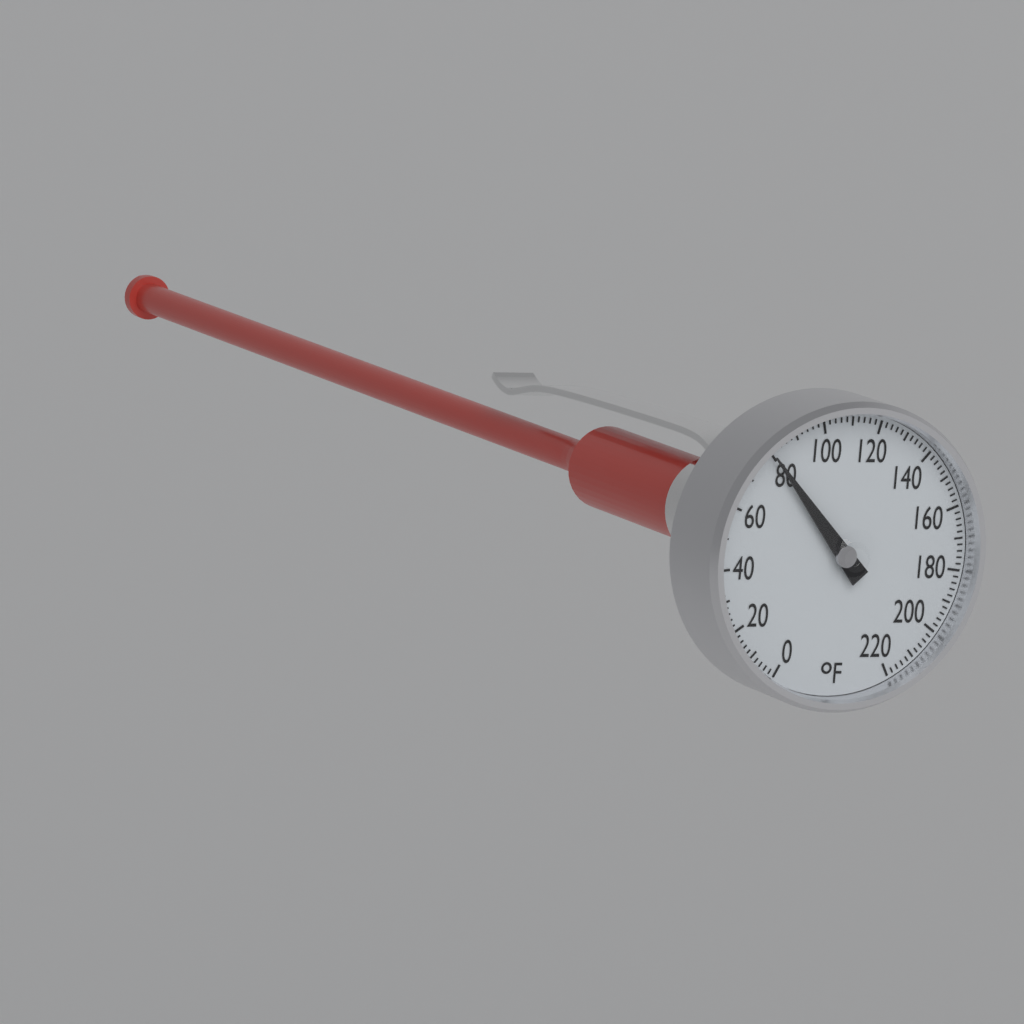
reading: 80 °F
